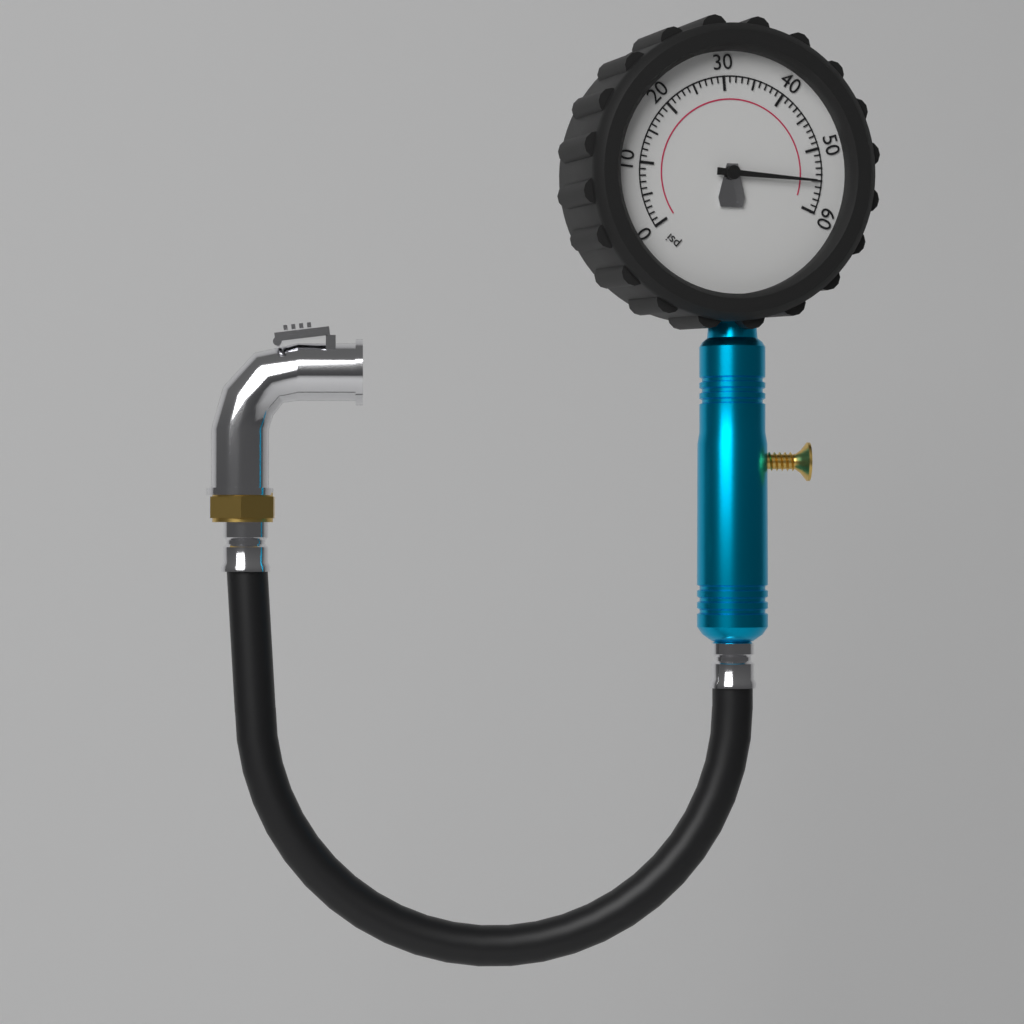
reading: 55 psi
